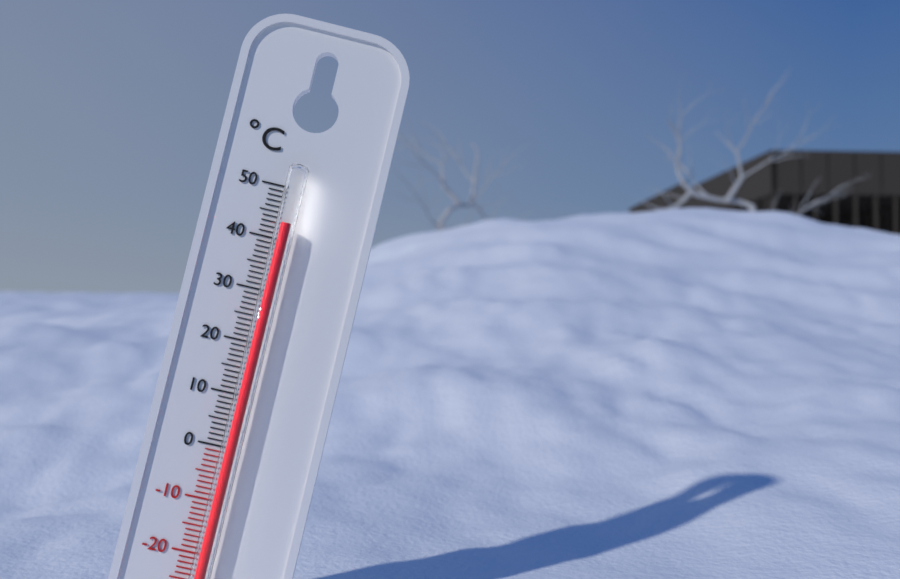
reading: 43 °C
